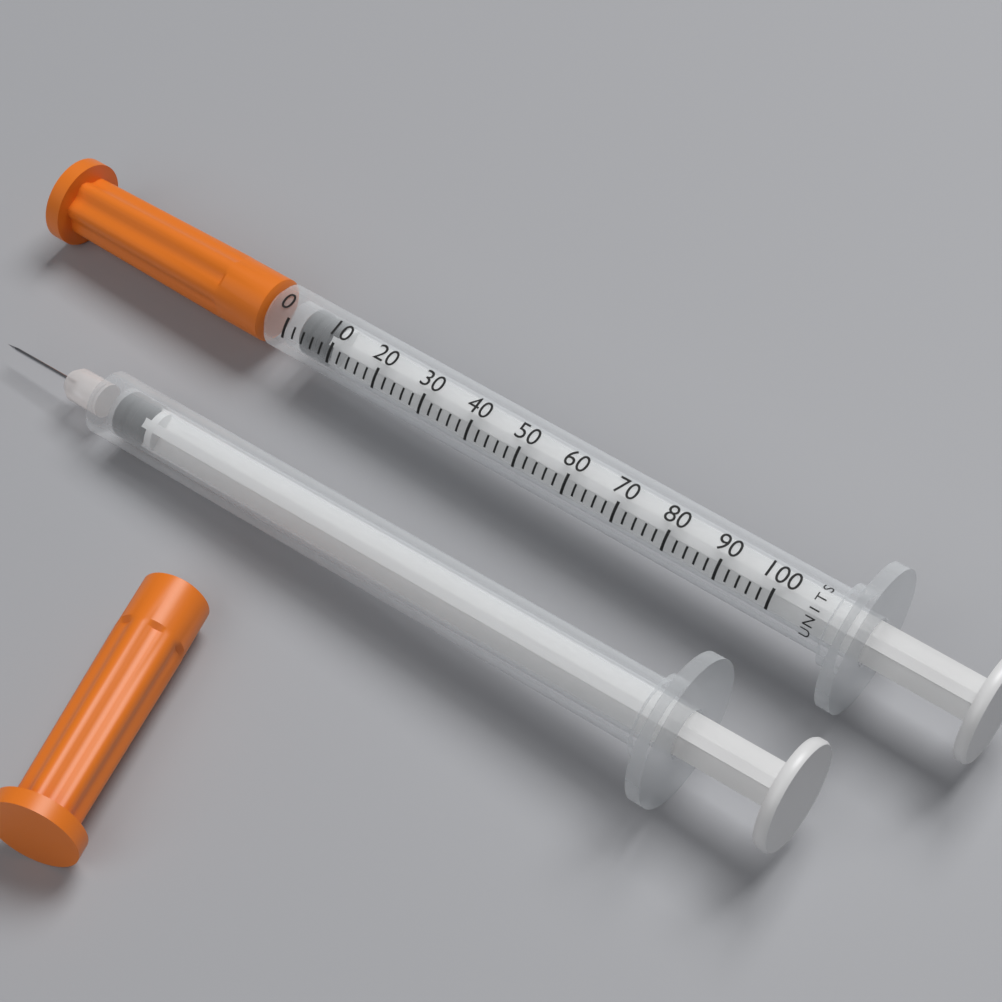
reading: 2 units
